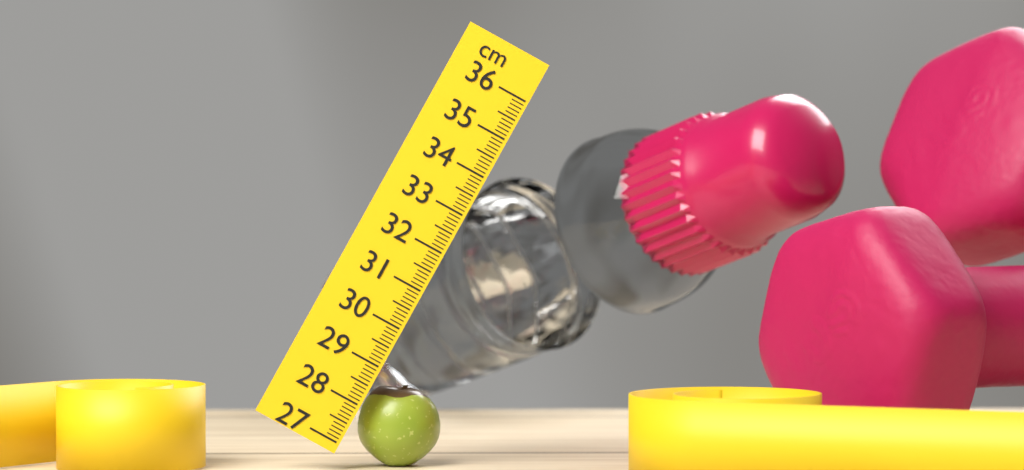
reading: 28.9 cm
